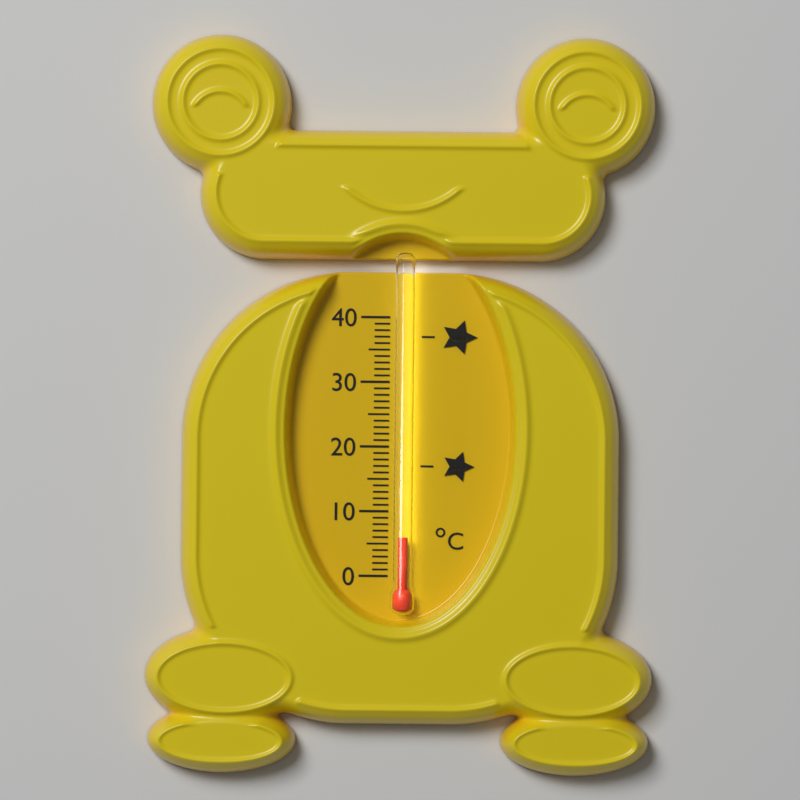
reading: 6 °C
